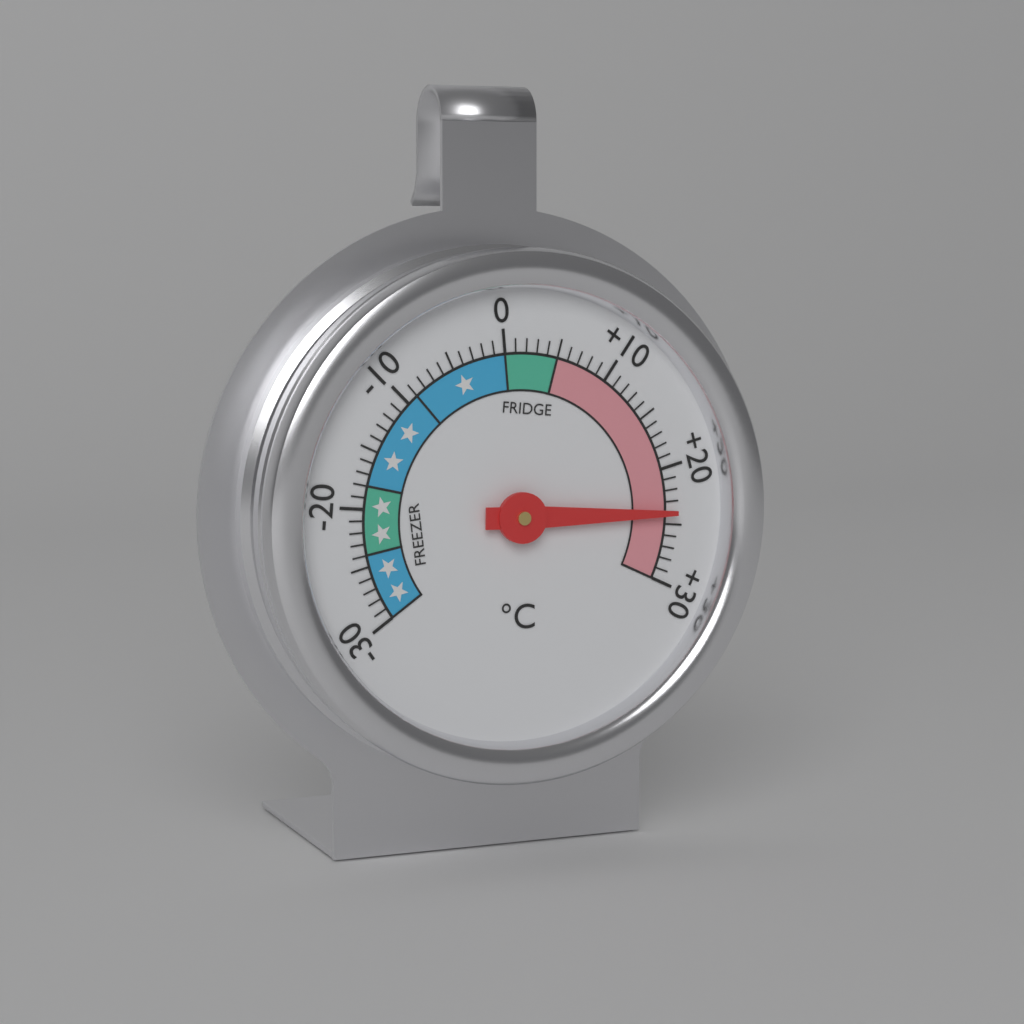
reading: 24 °C
